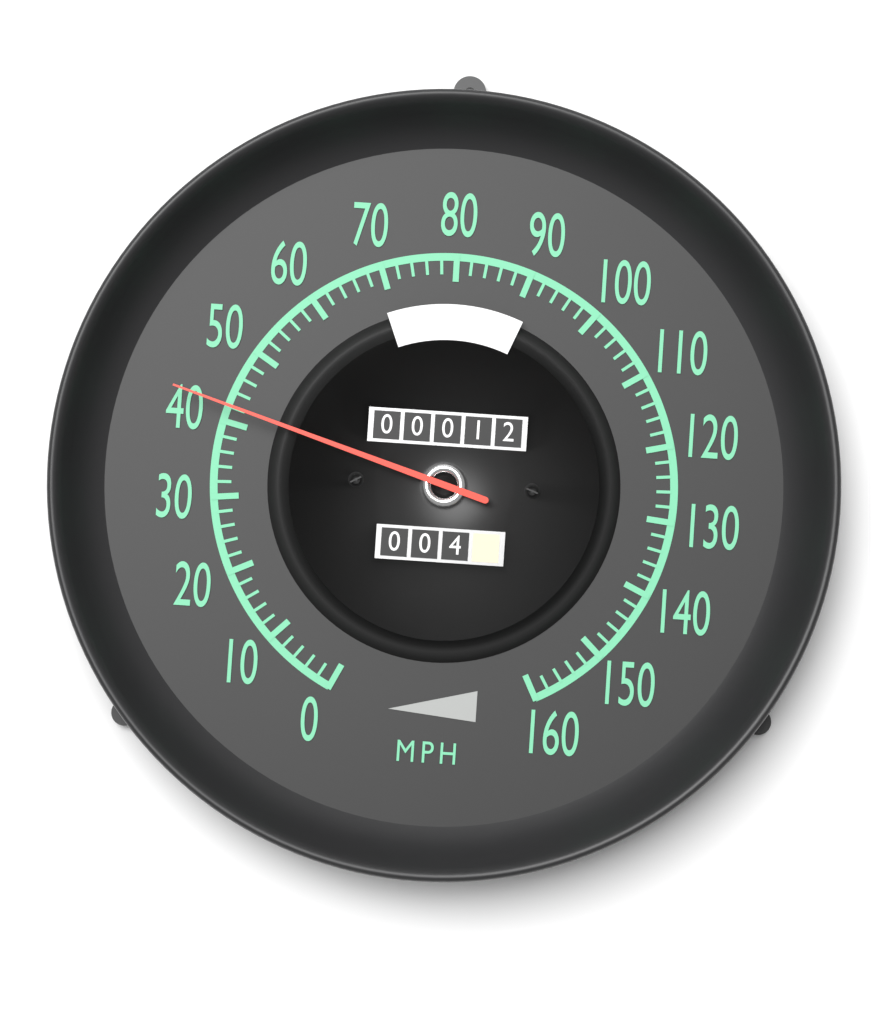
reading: 42 mph
